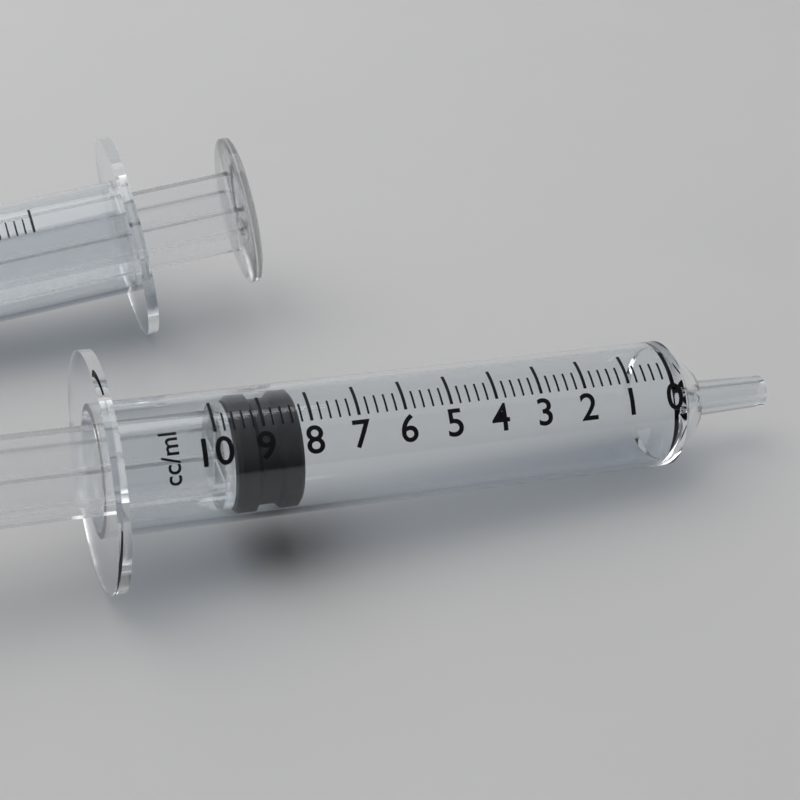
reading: 8.2 ml
